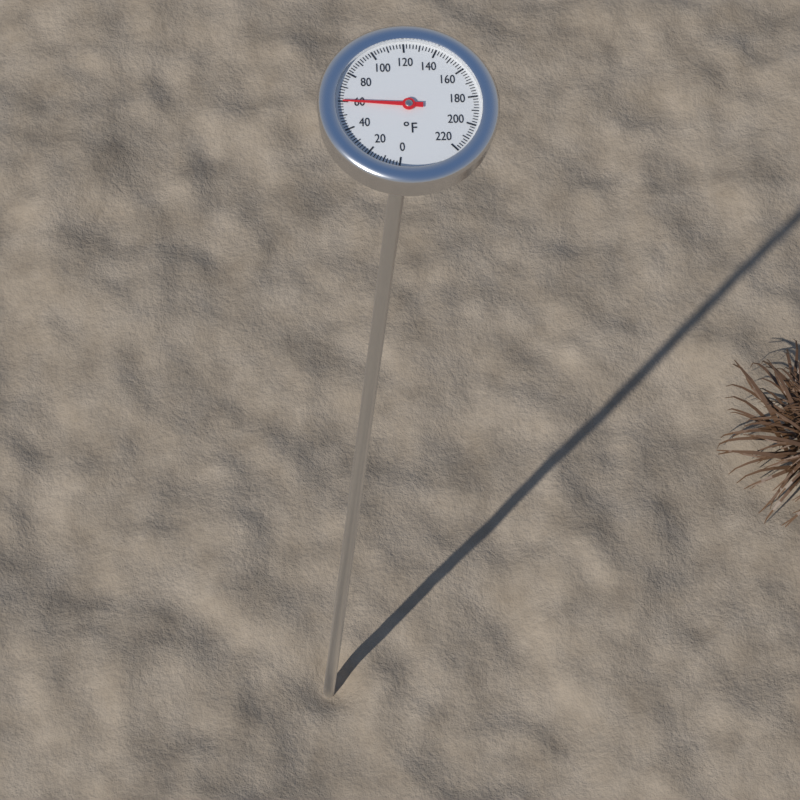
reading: 60 °F
